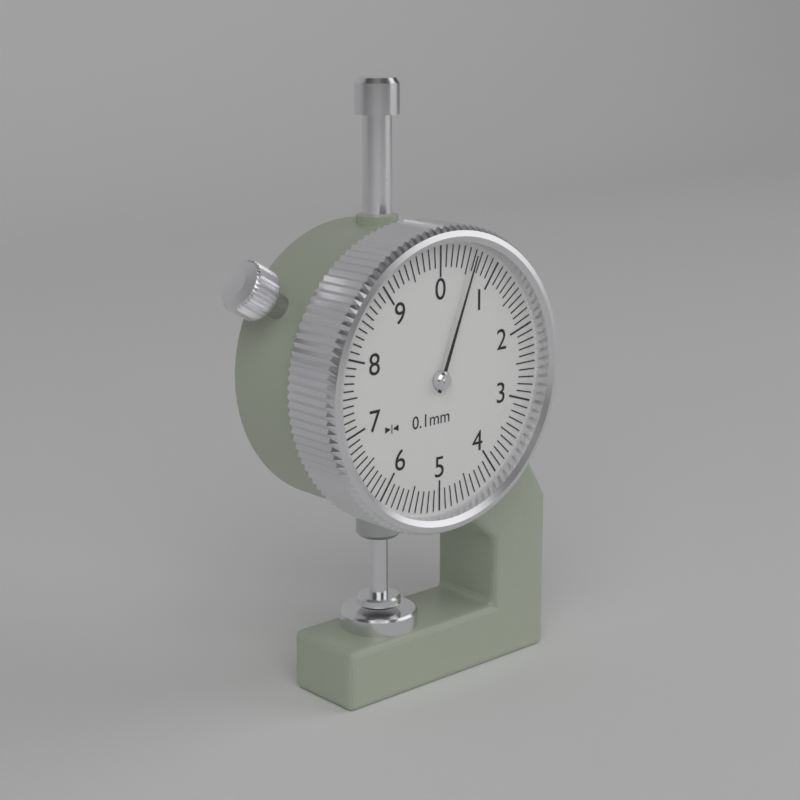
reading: 0.6 mm
